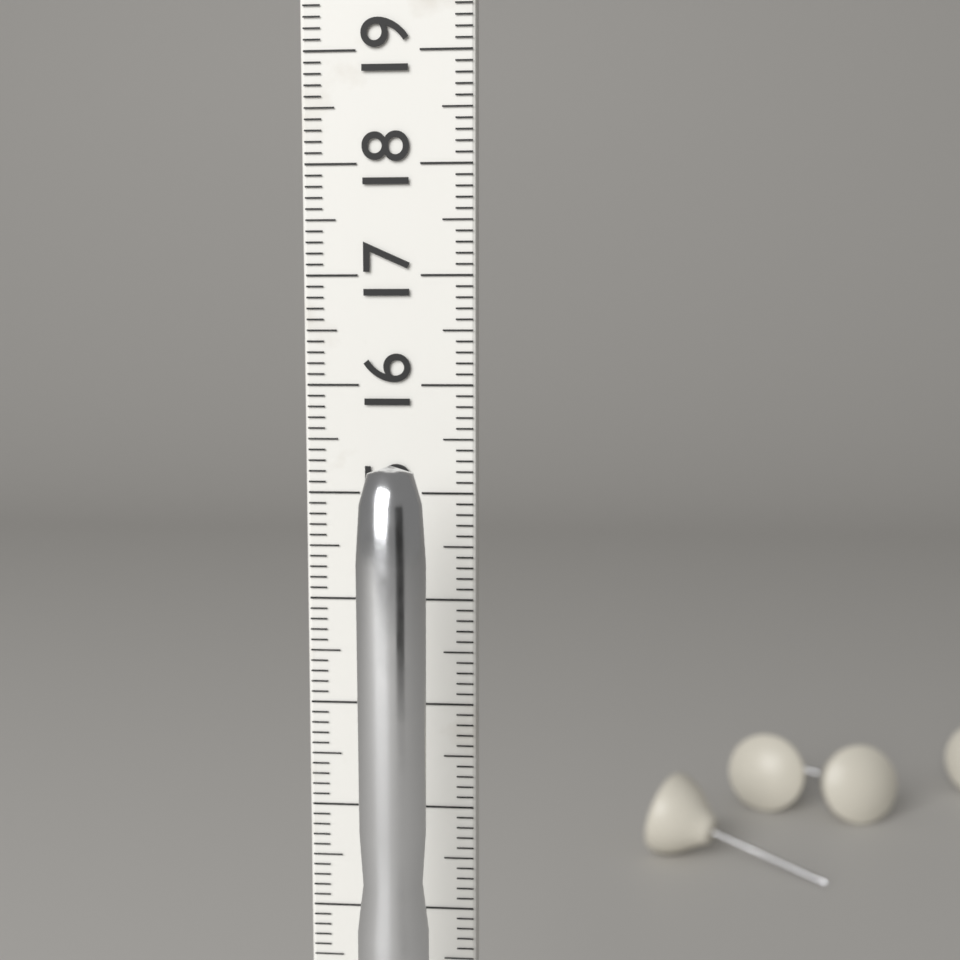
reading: 15.4 cm
